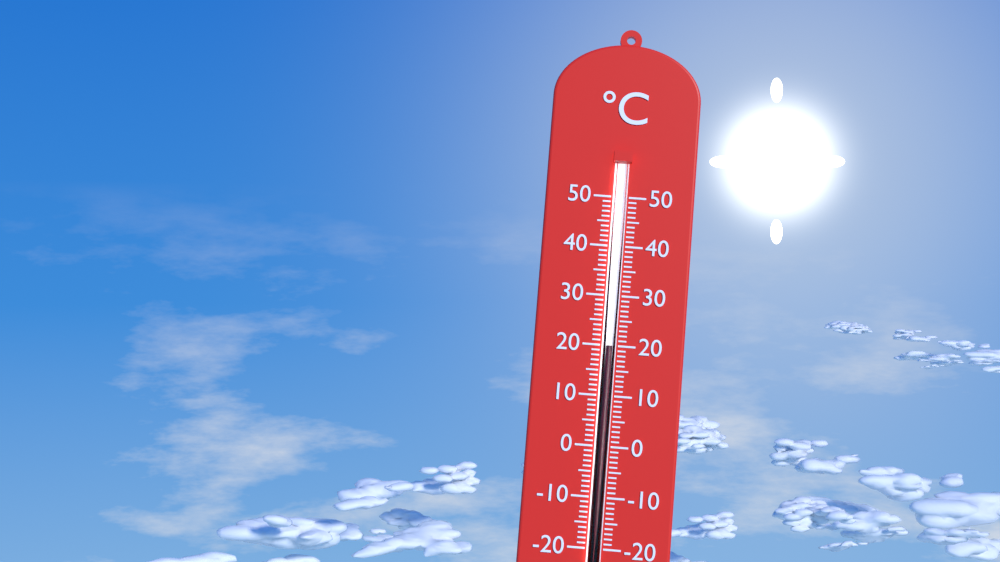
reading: 20 °C
